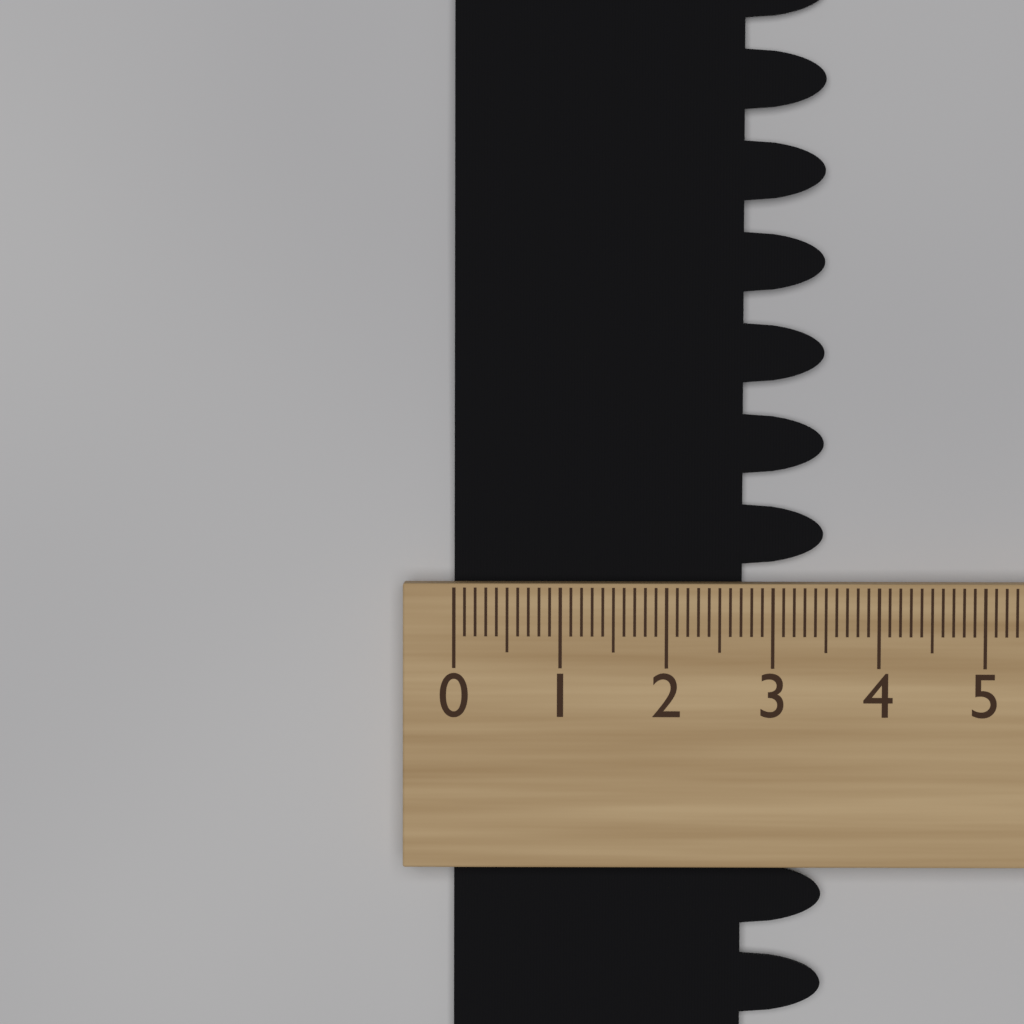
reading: 3.5 (no unit)
